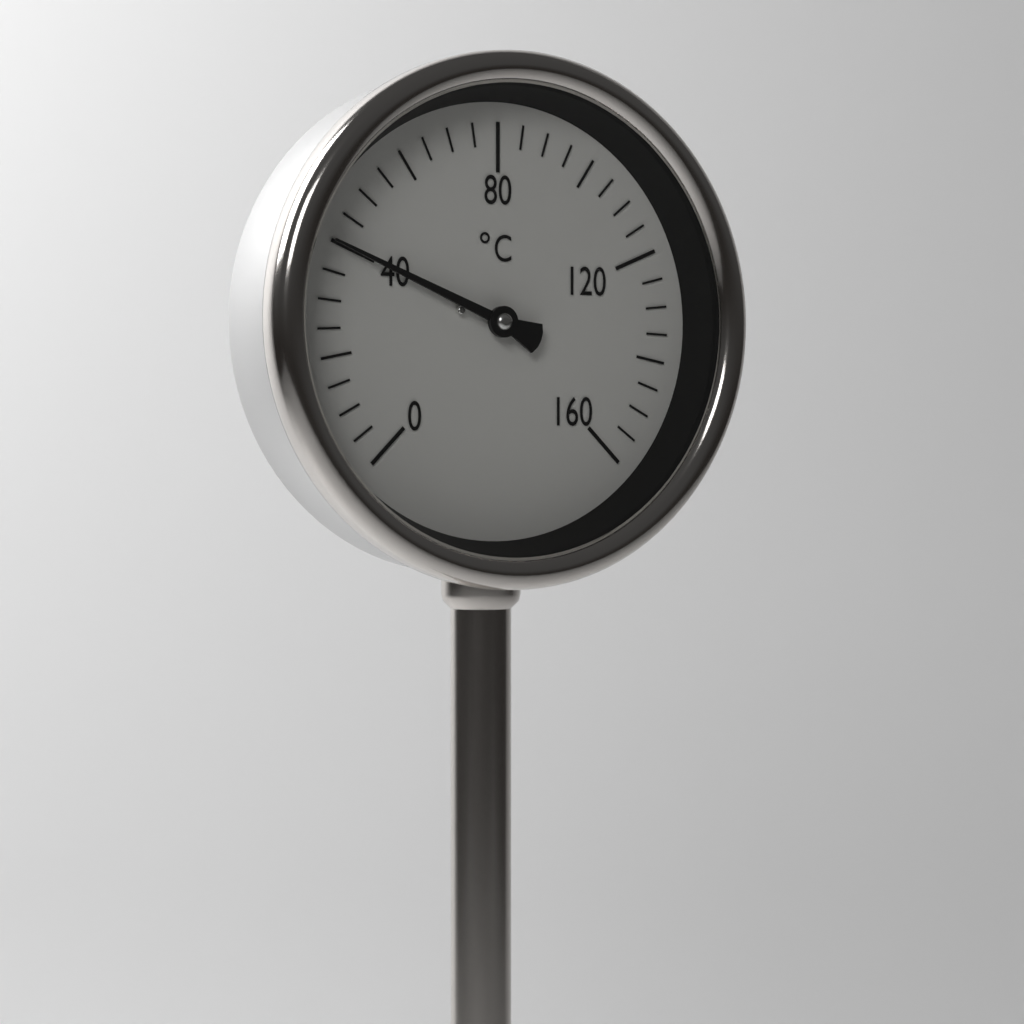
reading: 40 °C
